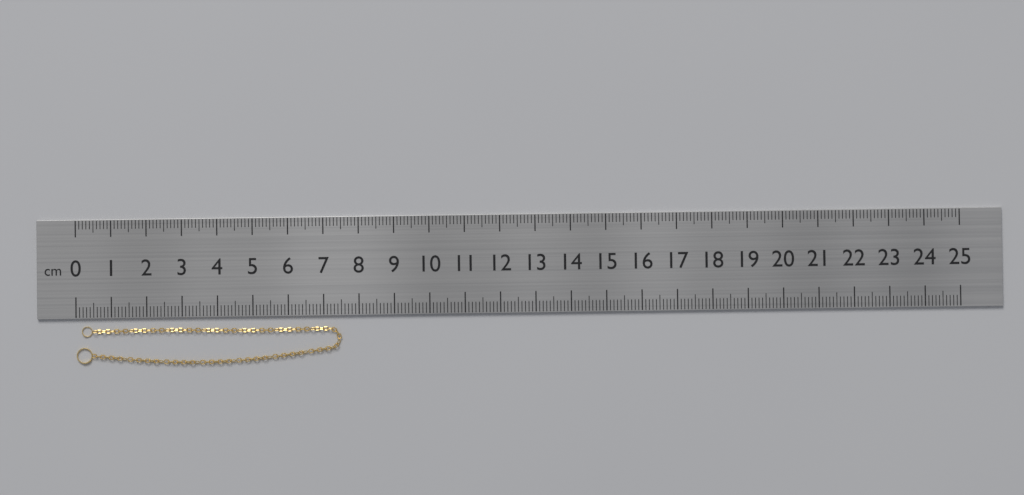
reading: 7.5 cm
